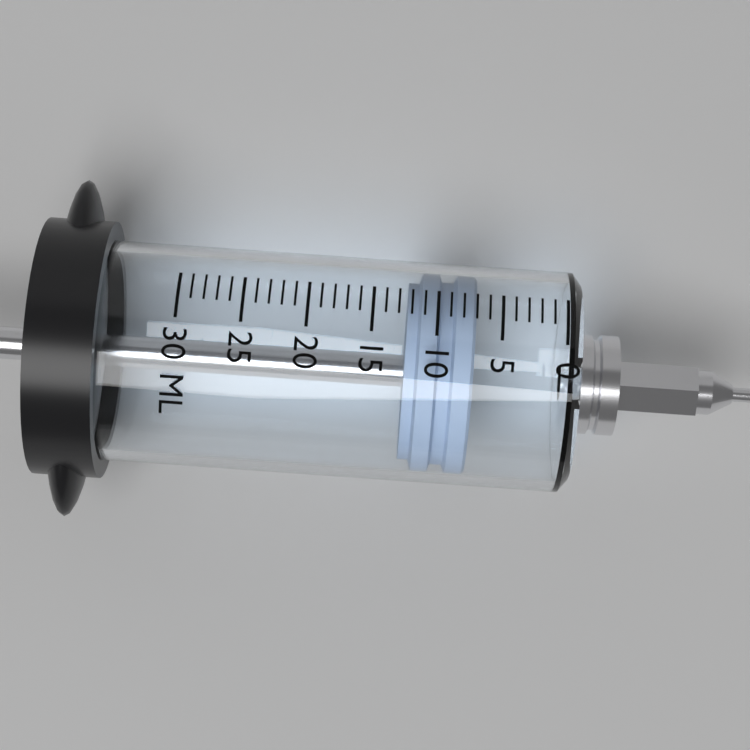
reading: 7 ml
